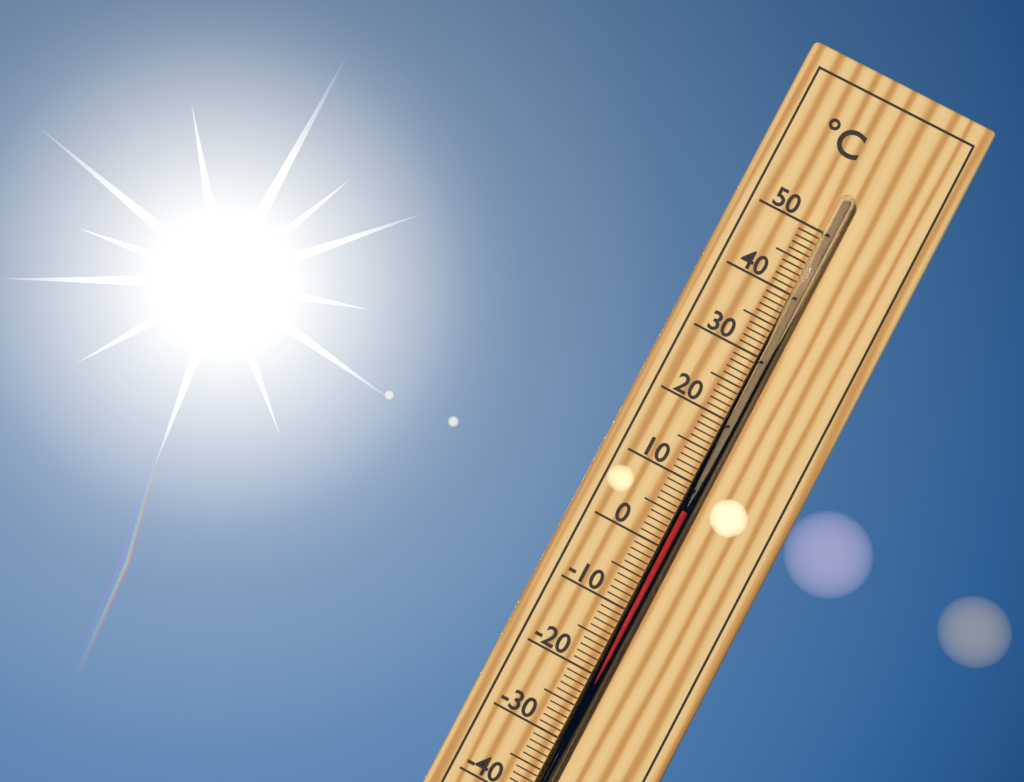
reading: 6 °C
